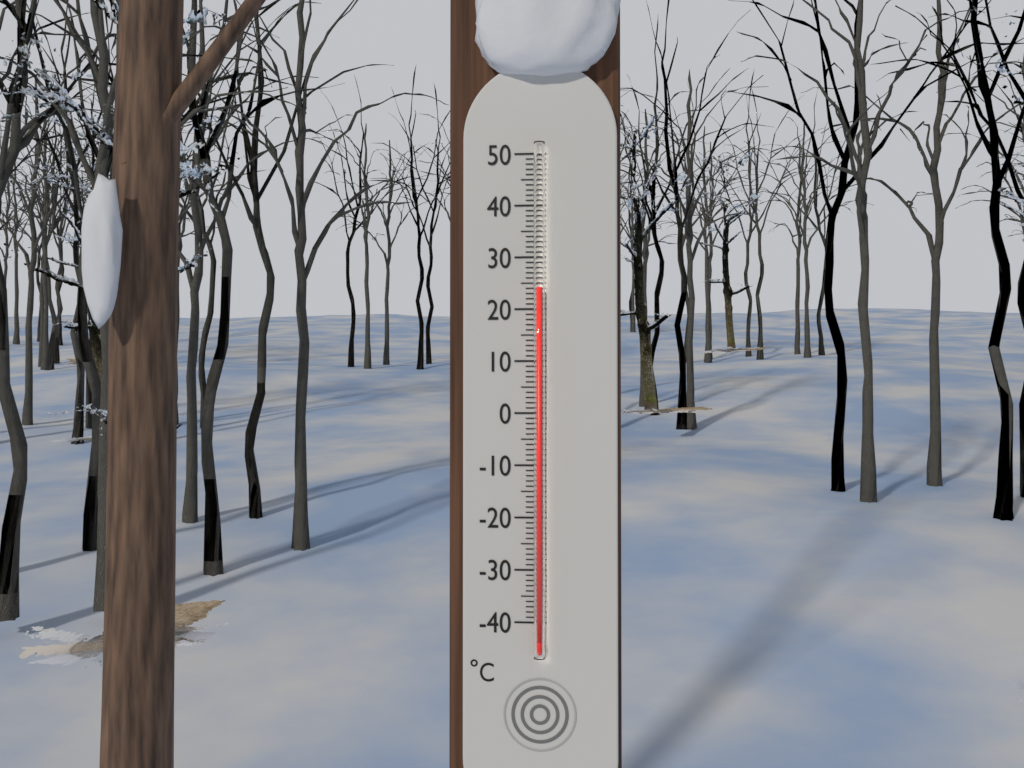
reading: 24 °C
